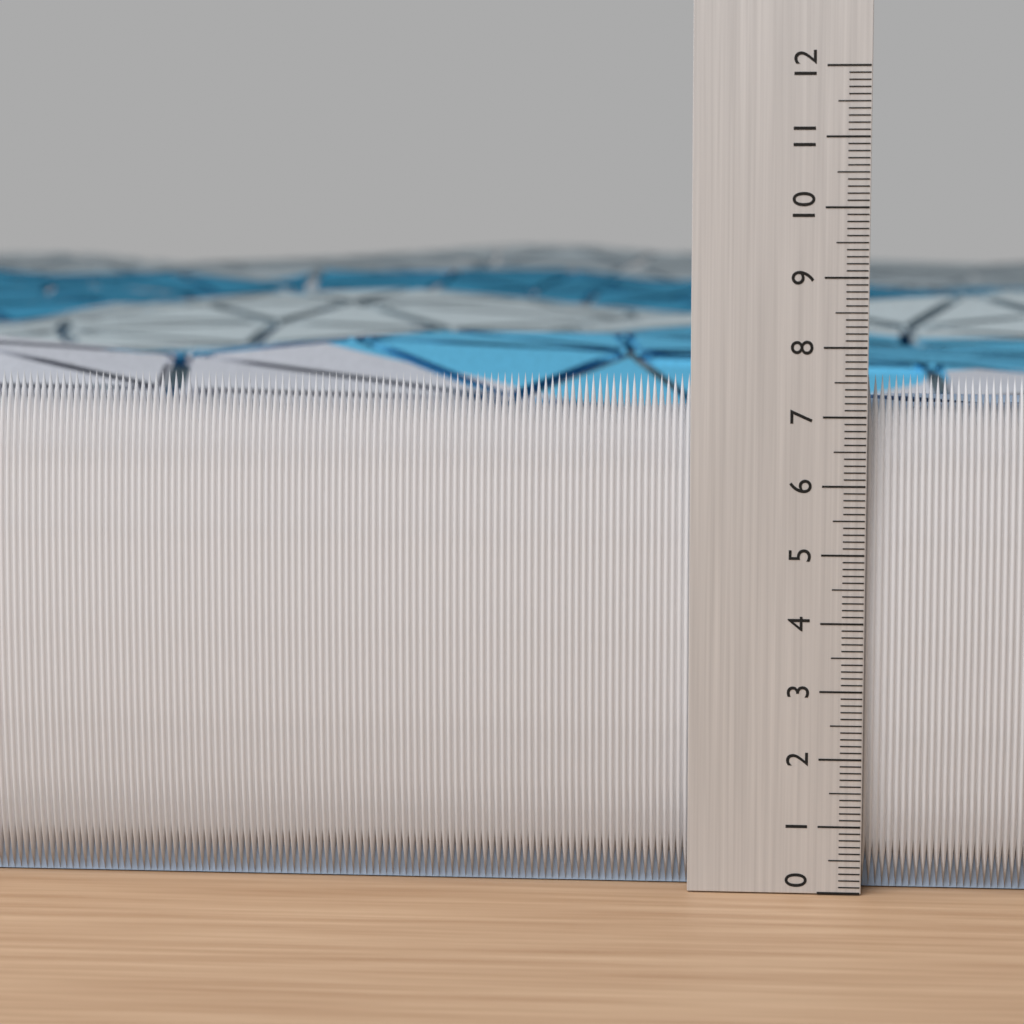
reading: 7.6 (no unit)
